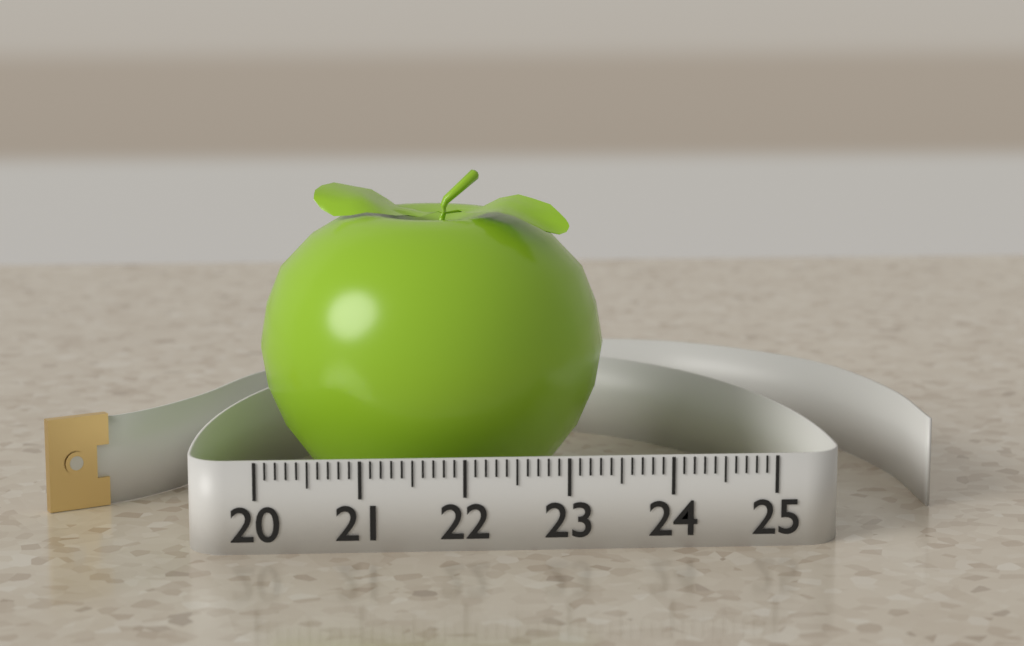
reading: 23.5 (no unit)
